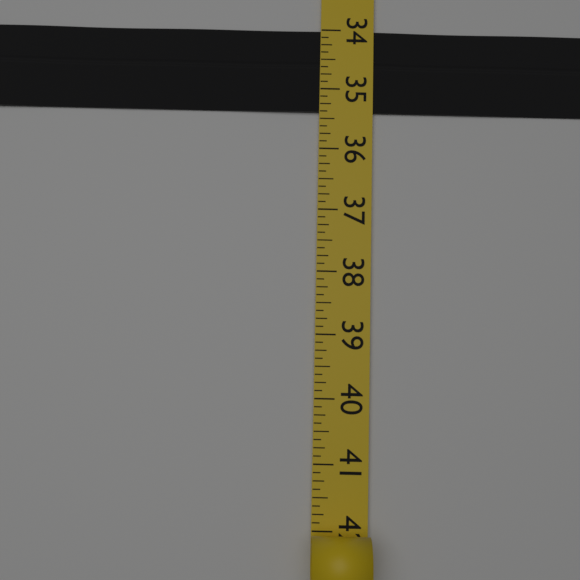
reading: 35.375 (no unit)
